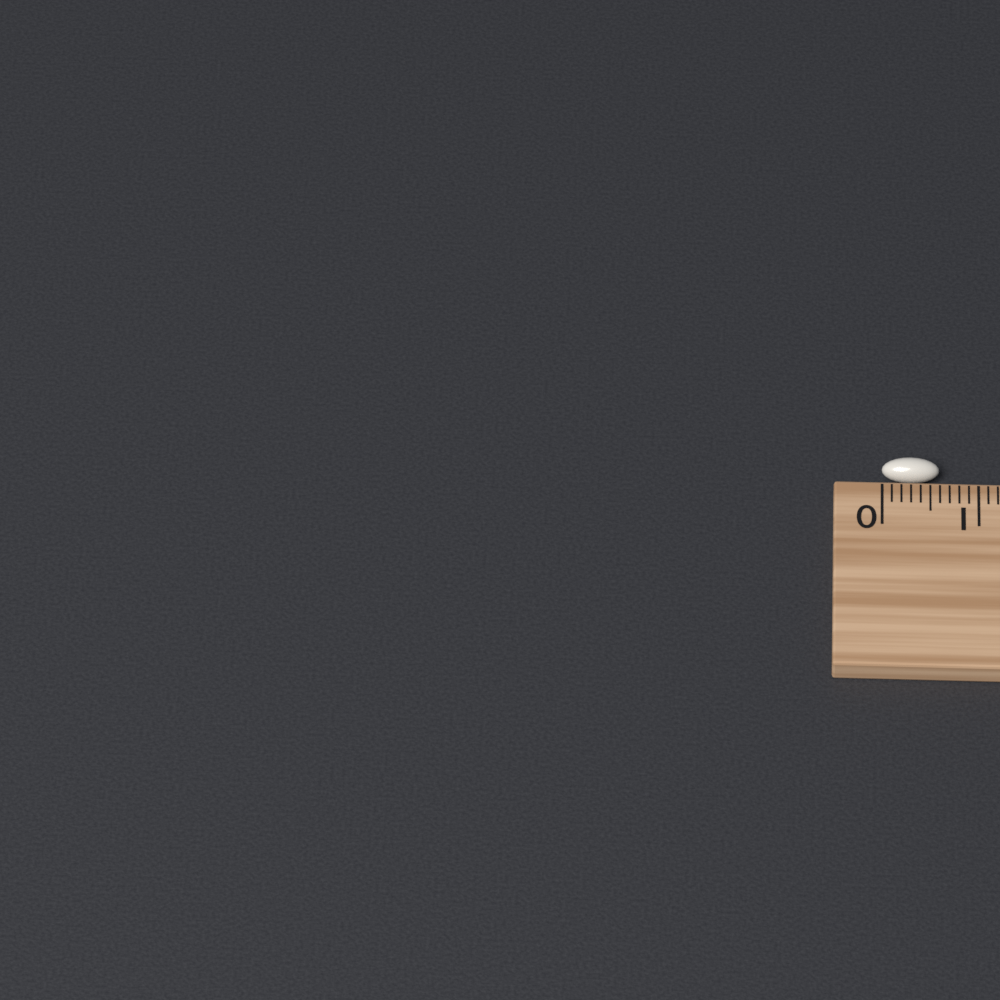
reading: 0.6 cm
